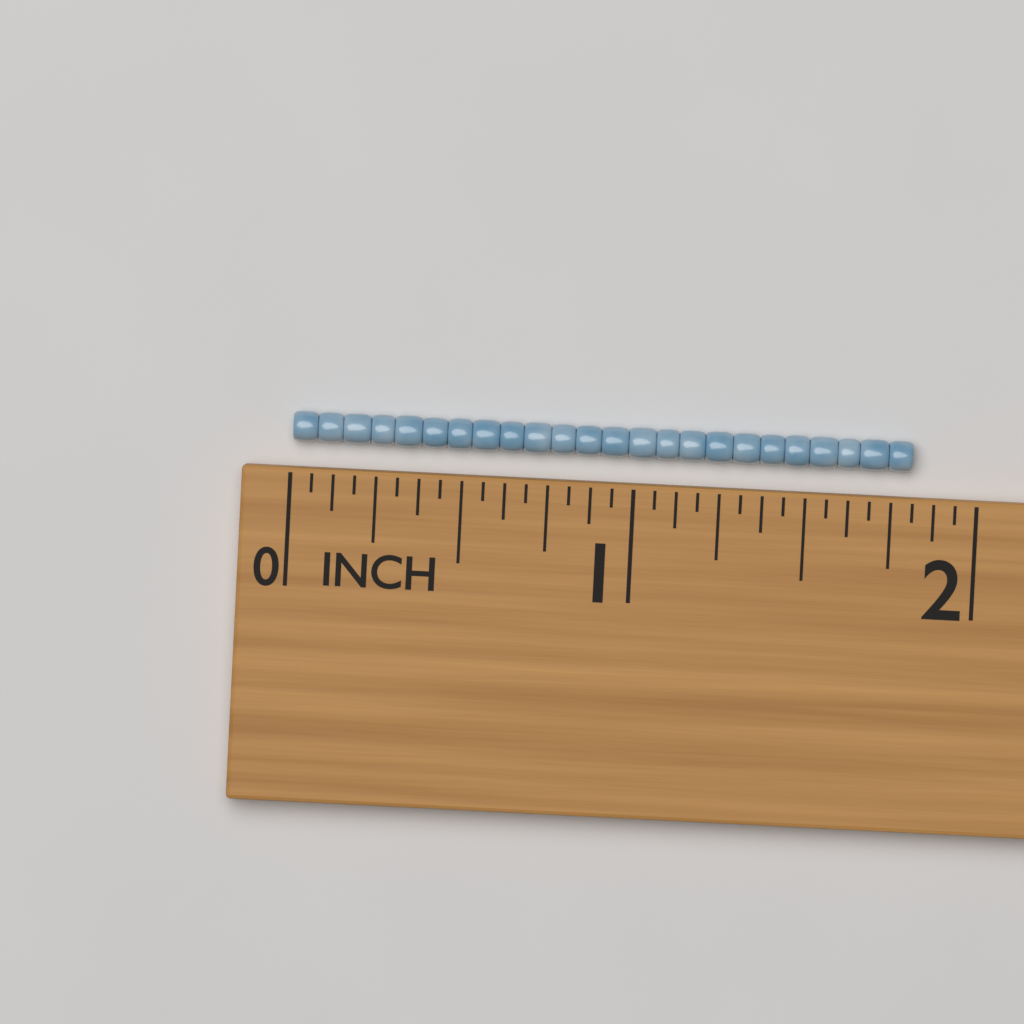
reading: 1.8125 in
